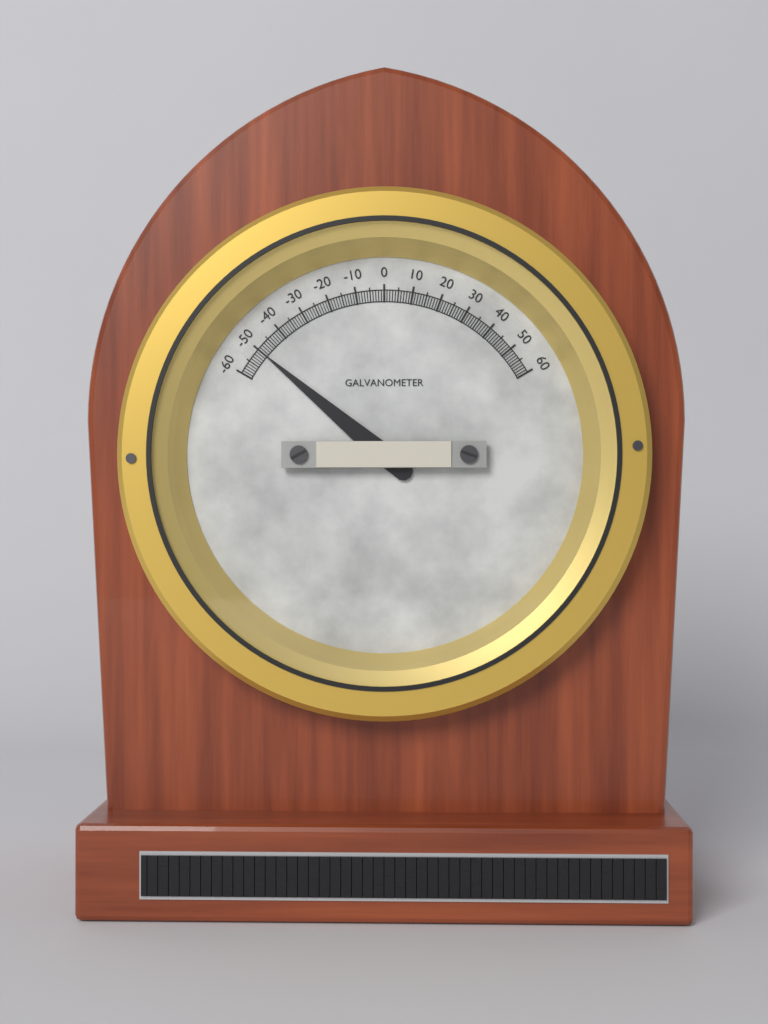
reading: -50 (no unit)
